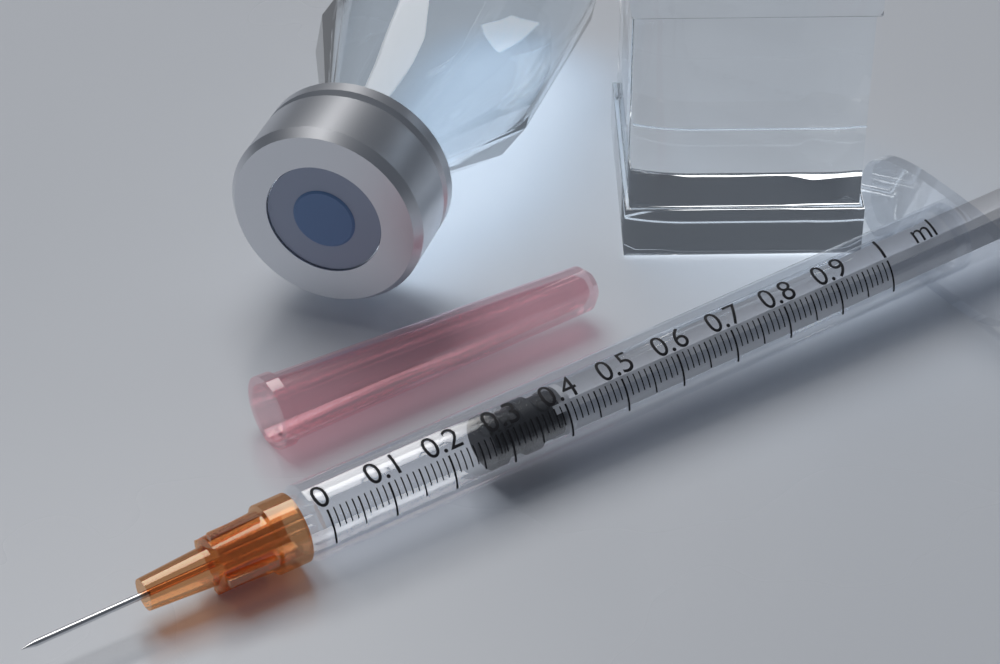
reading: 0.28 ml
